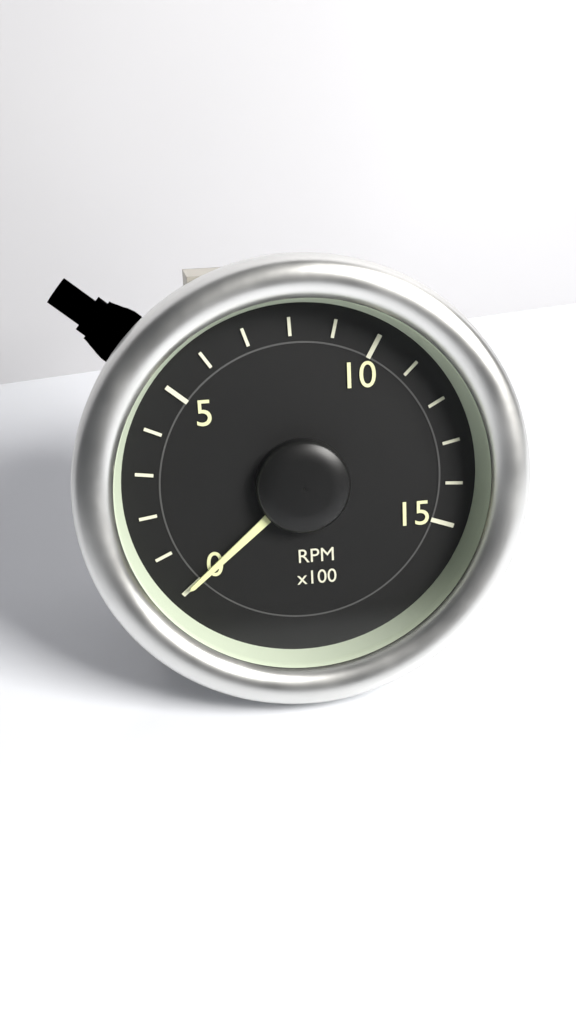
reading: 0 RPM
